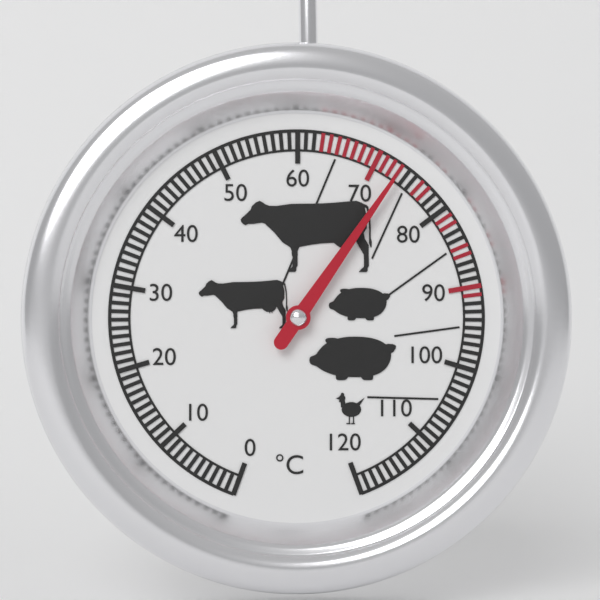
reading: 73 °C
